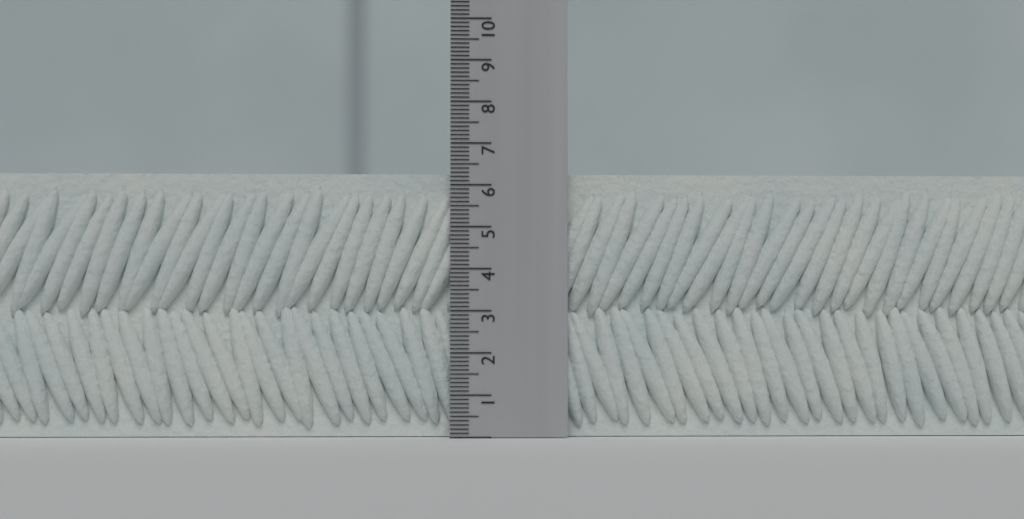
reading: 6.3 (no unit)
